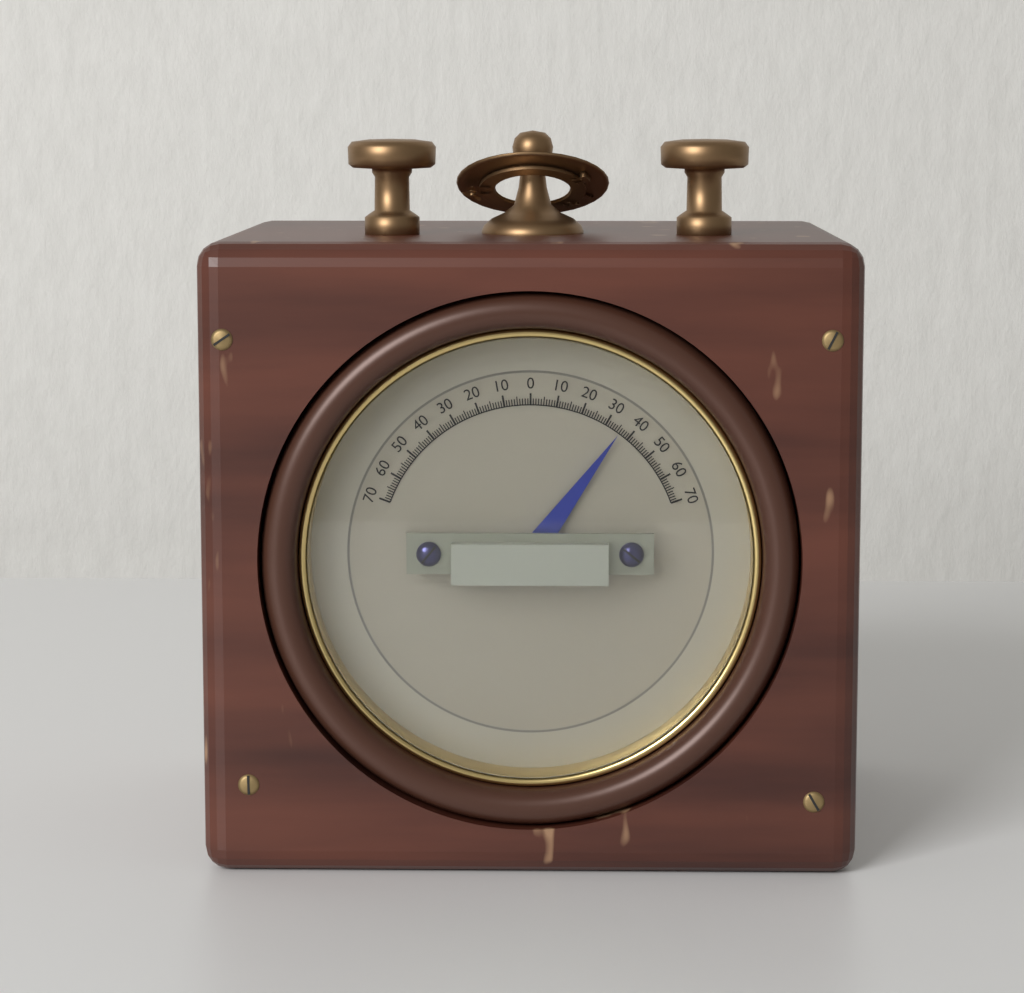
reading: 36 (no unit)
